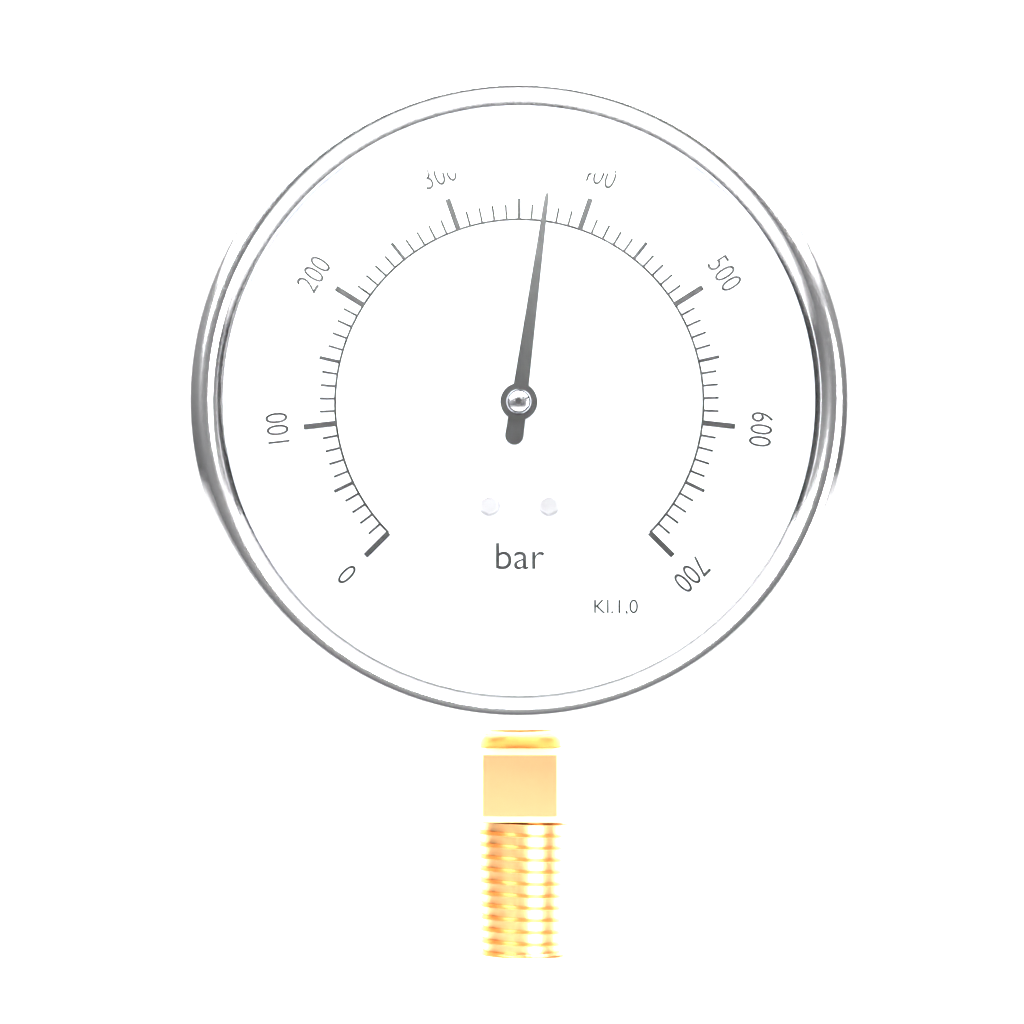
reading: 370 bar
